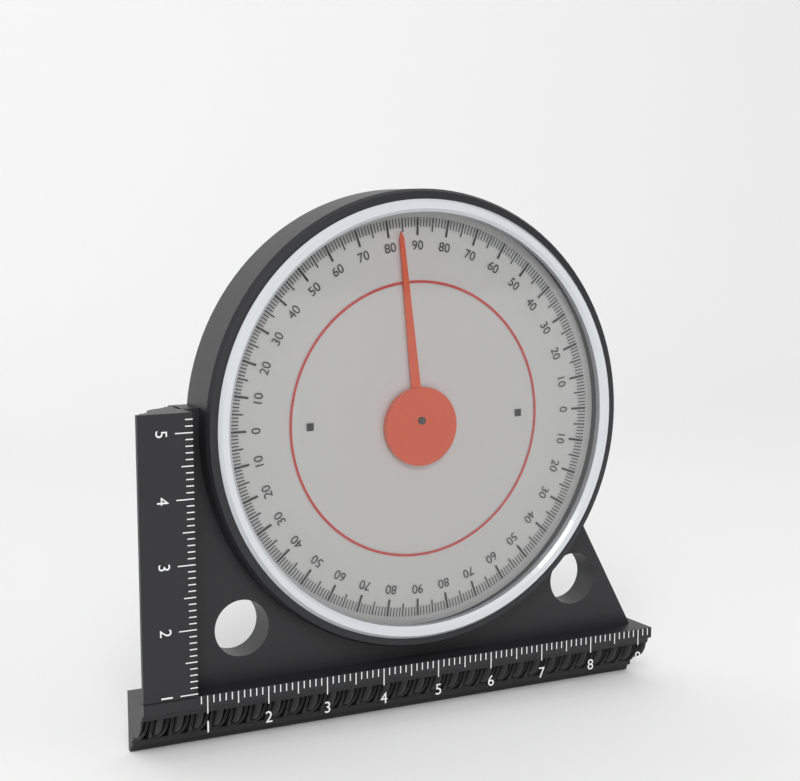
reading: 84 (no unit)
